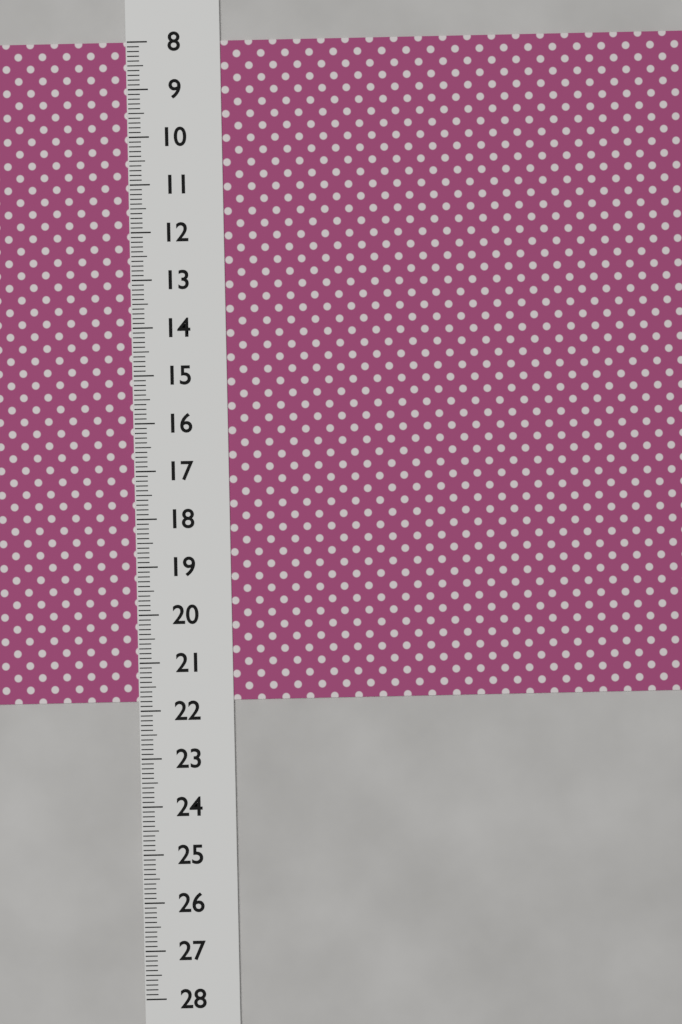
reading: 21.8 (no unit)
